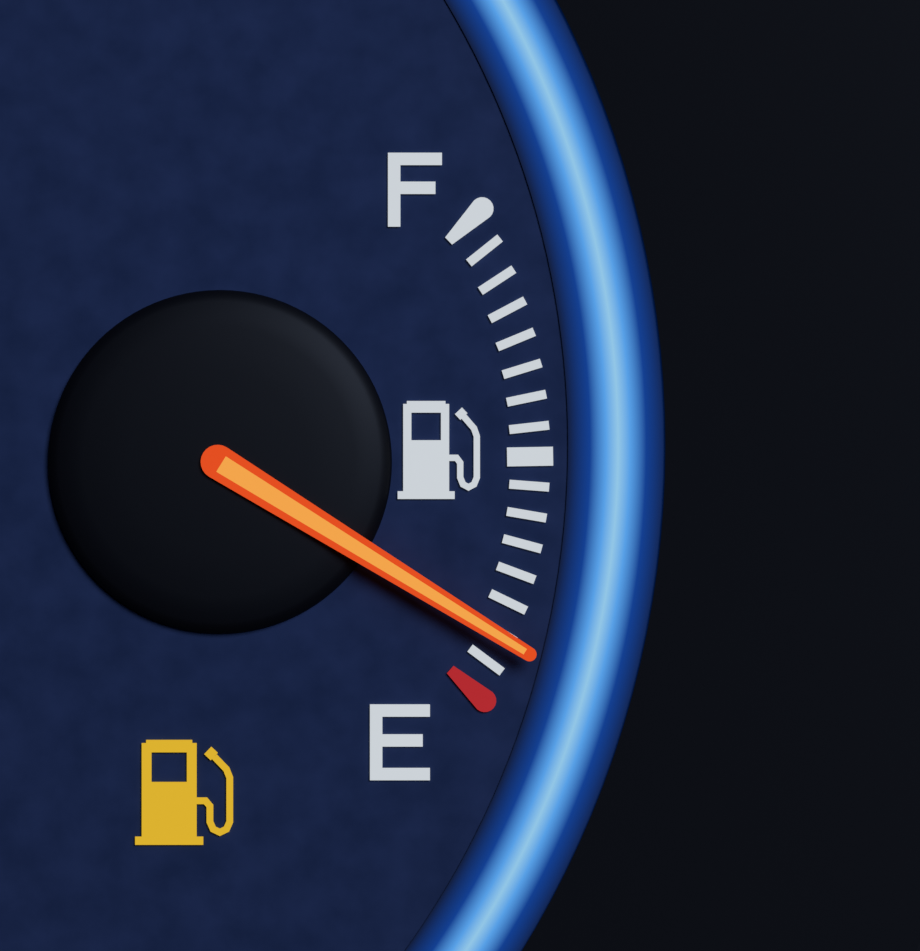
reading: 0.1200 (no unit)
